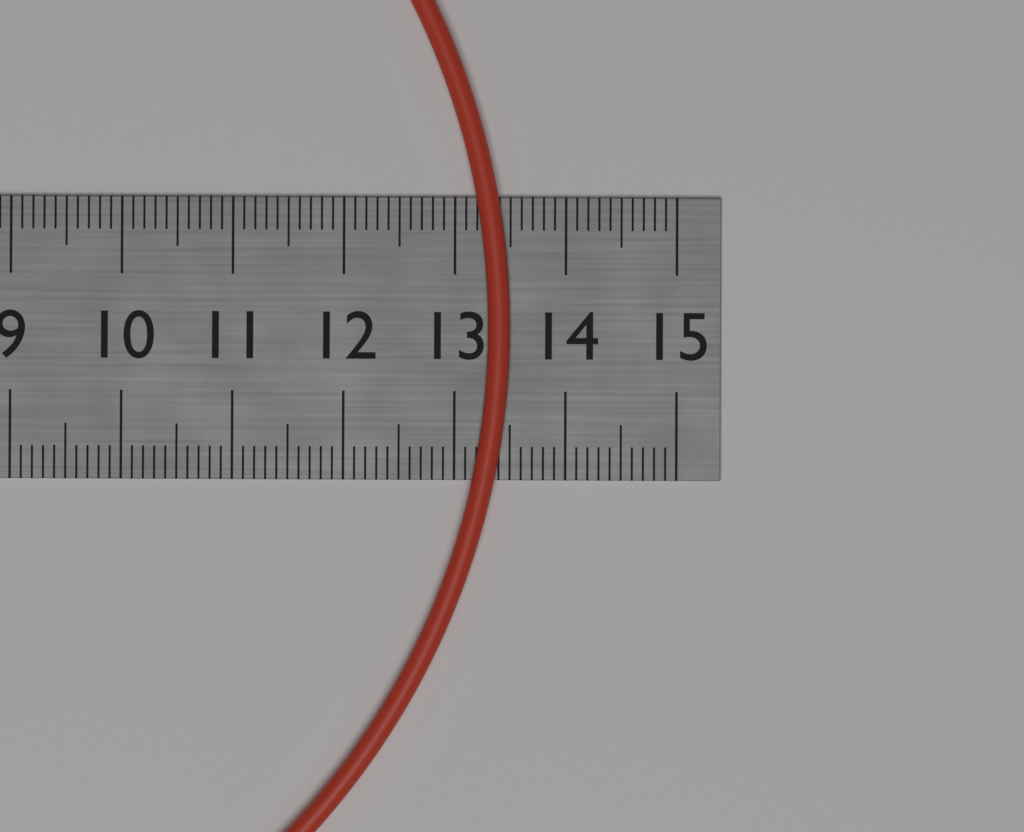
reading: 13.5 cm
